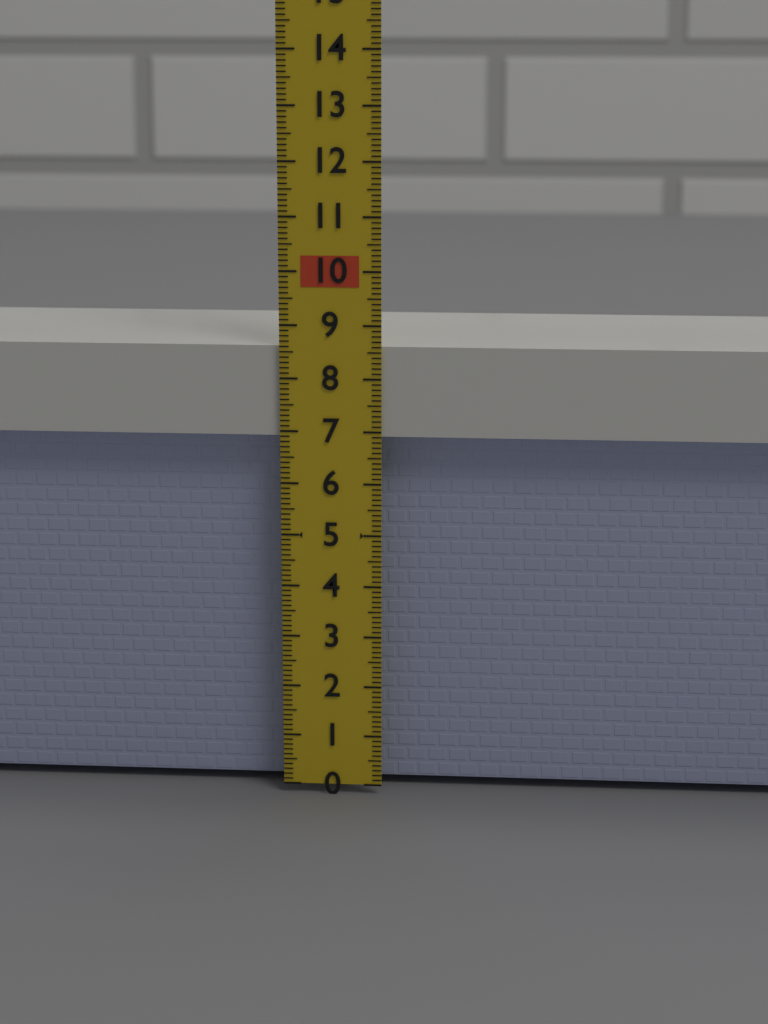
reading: 8.6 (no unit)
